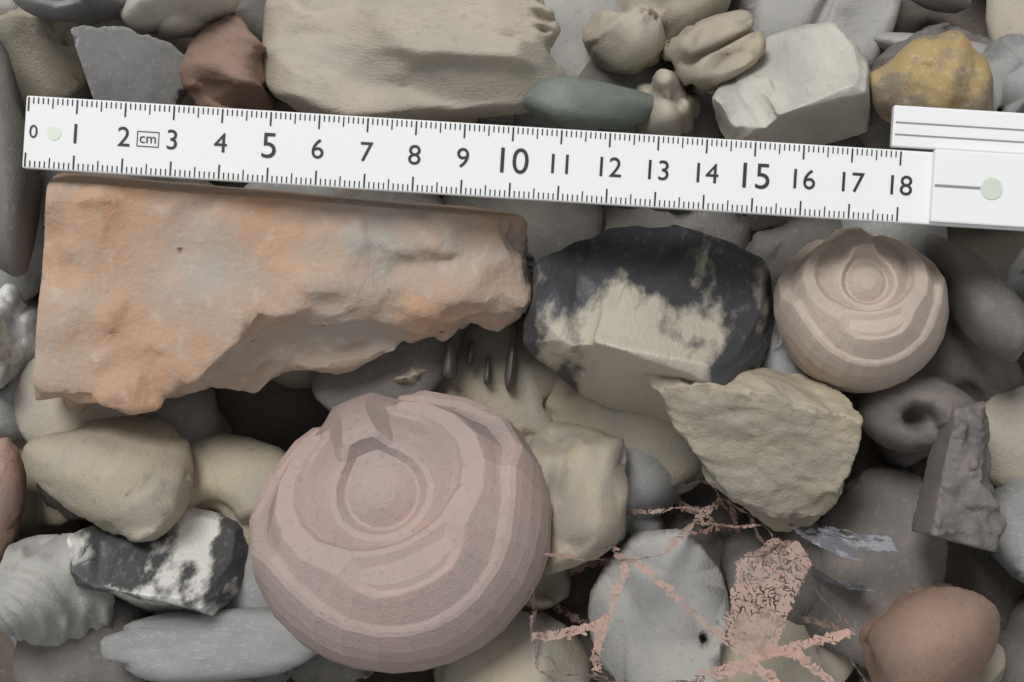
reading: 10.6 cm
